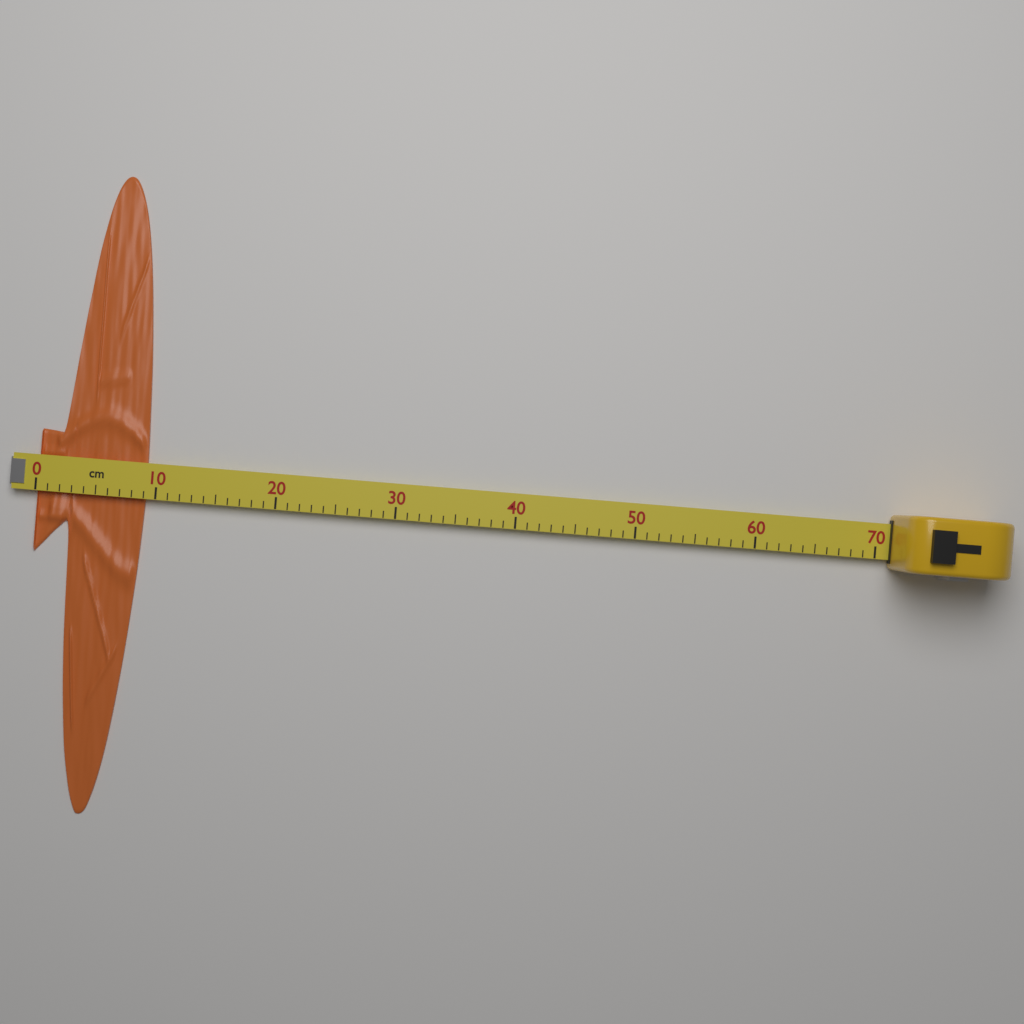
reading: 9 cm
